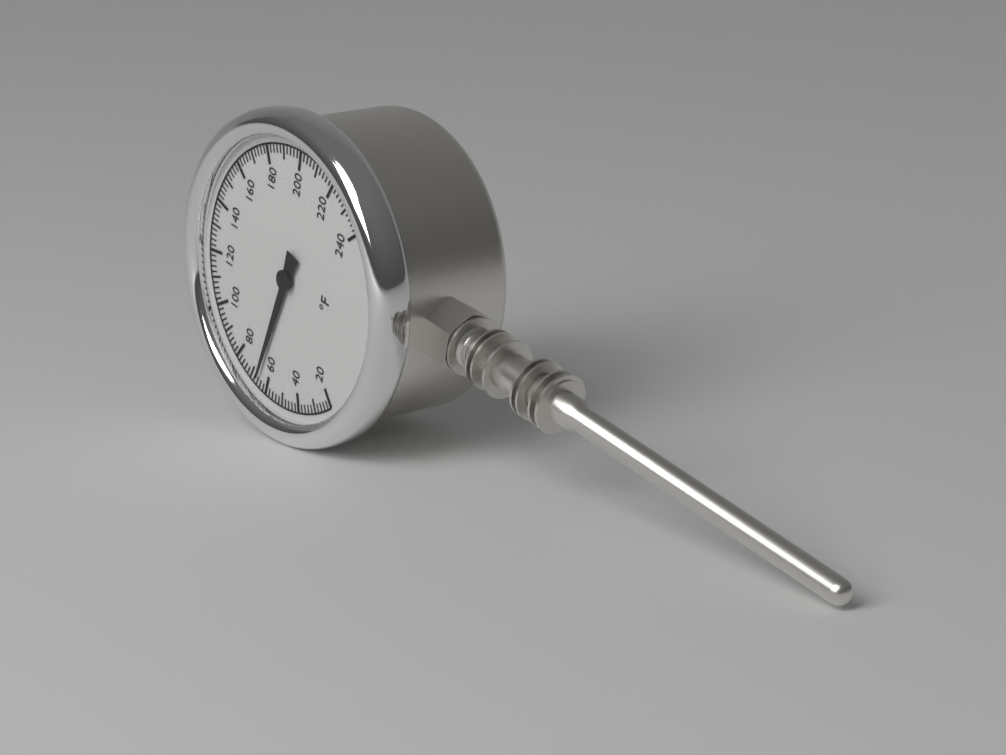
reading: 66 °F
